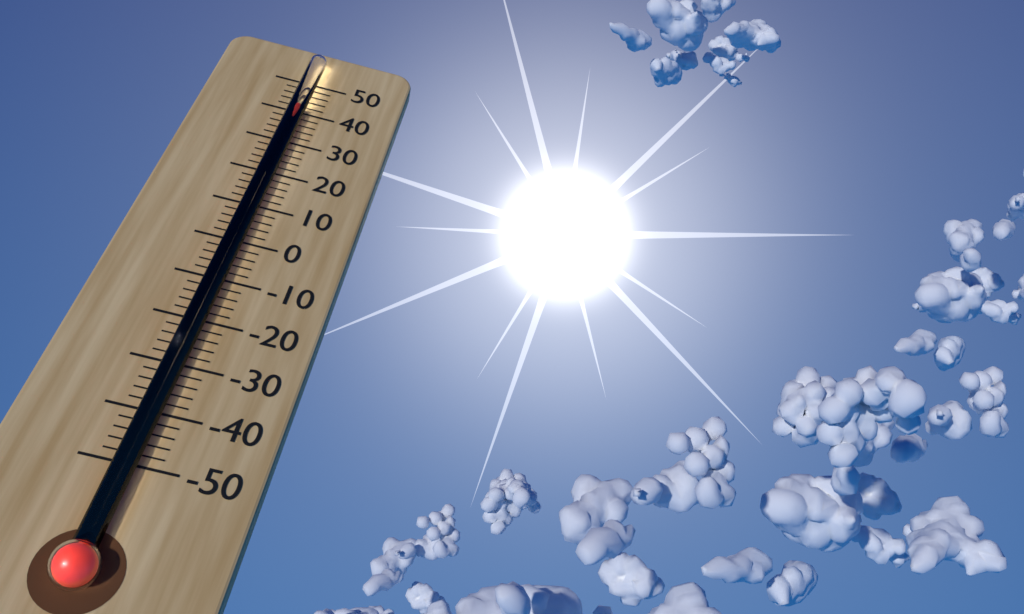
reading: 40 (no unit)
